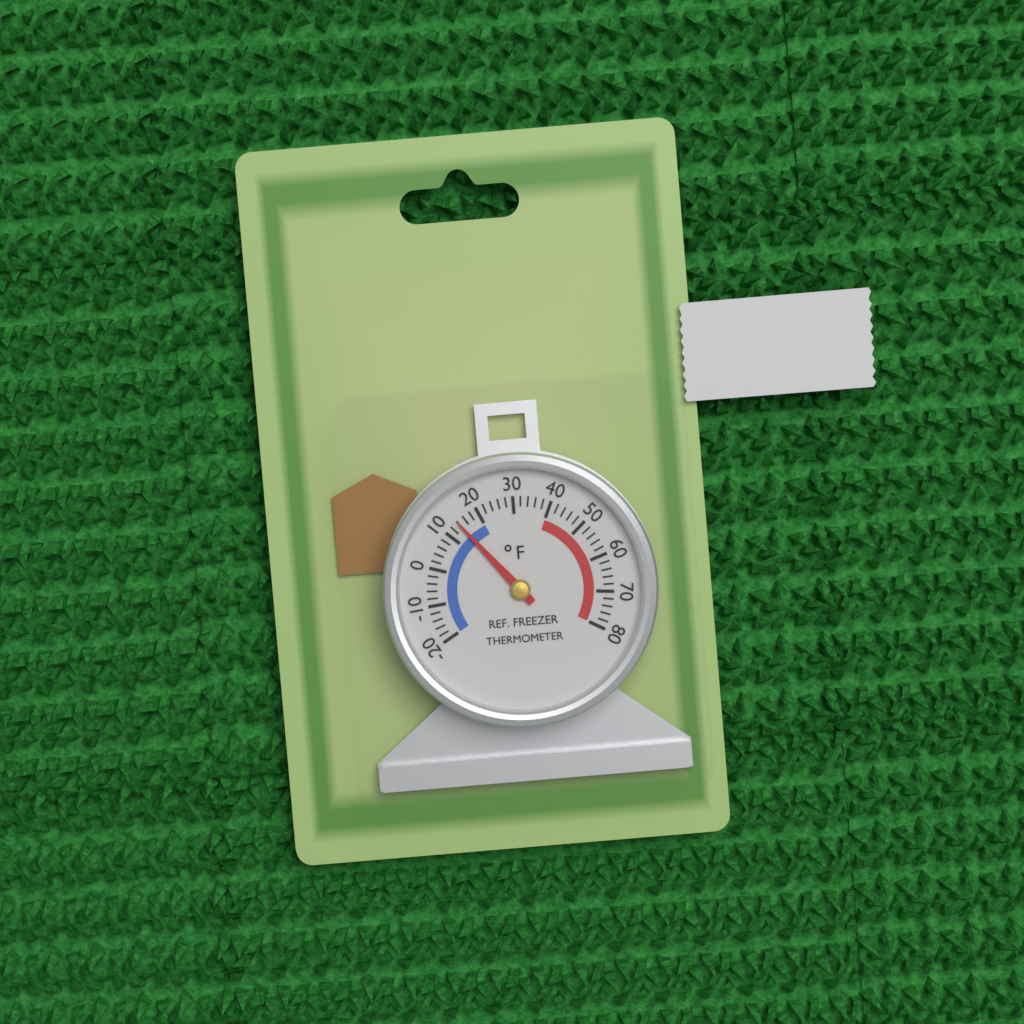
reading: 14 °F
